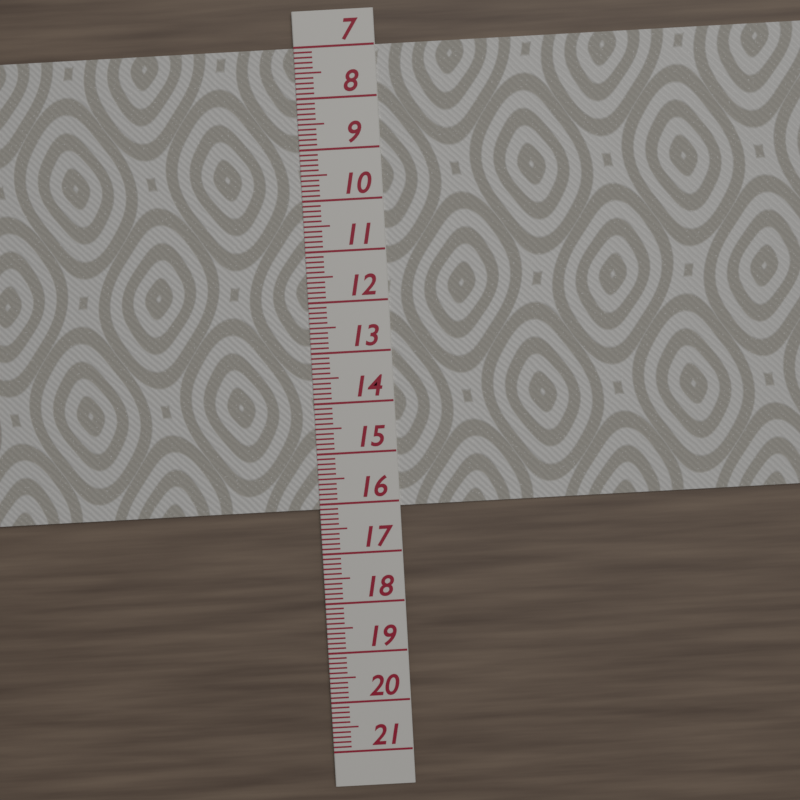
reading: 16.1 (no unit)
